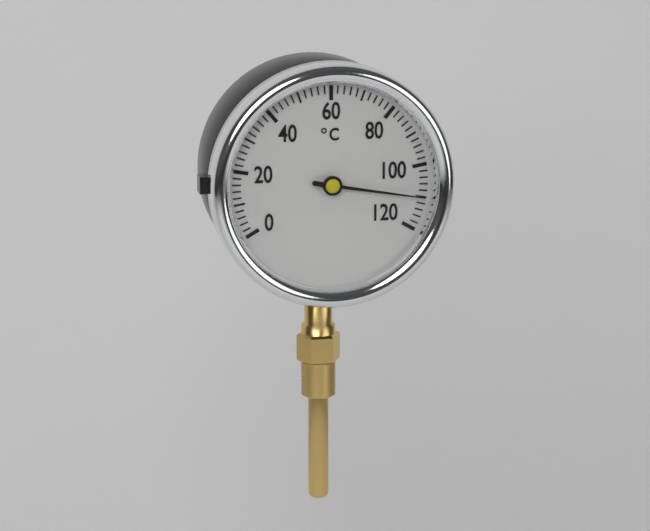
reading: 110 °C
